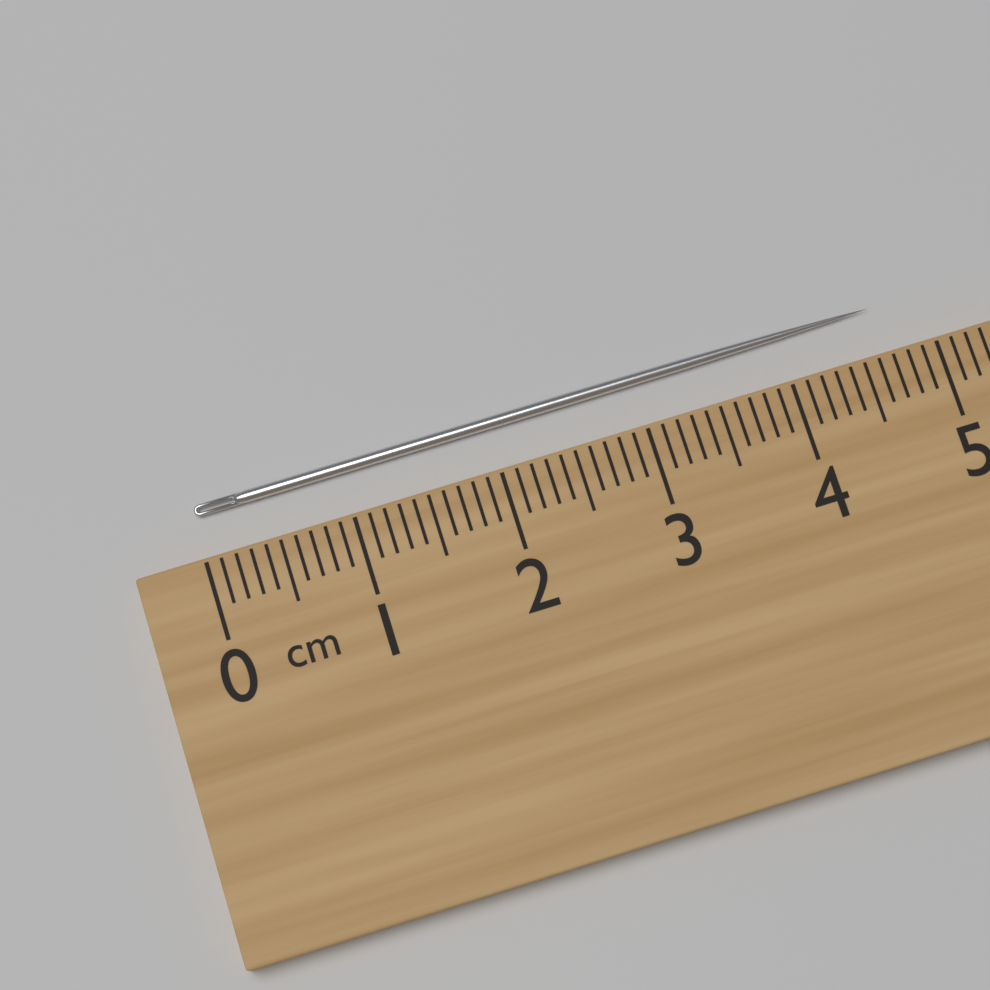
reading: 4.7 cm
